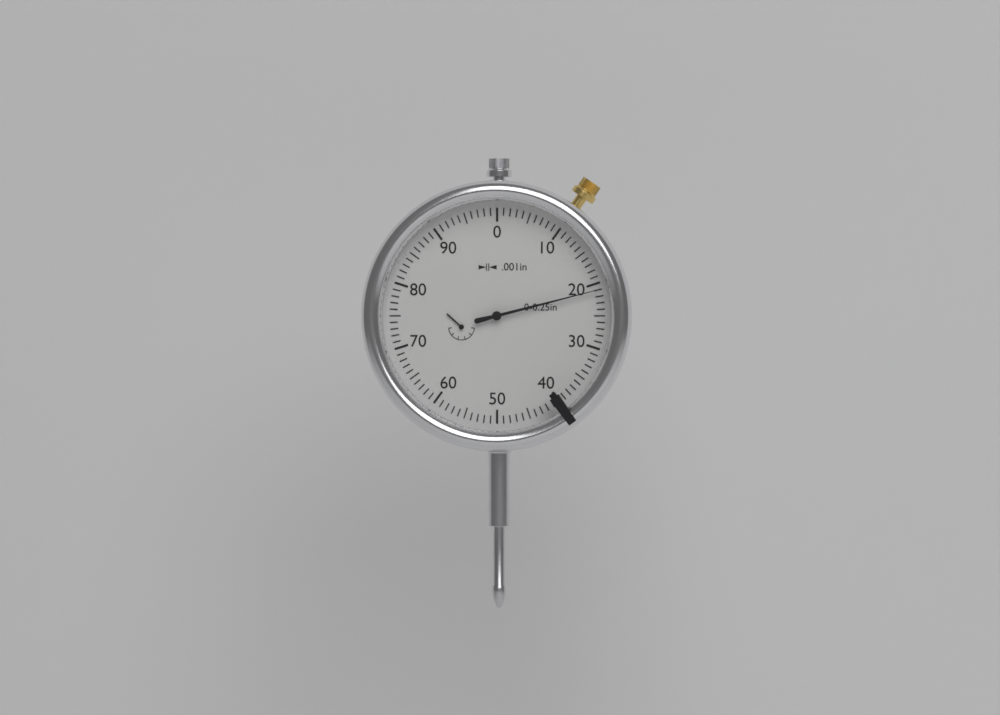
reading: 0.021 in
